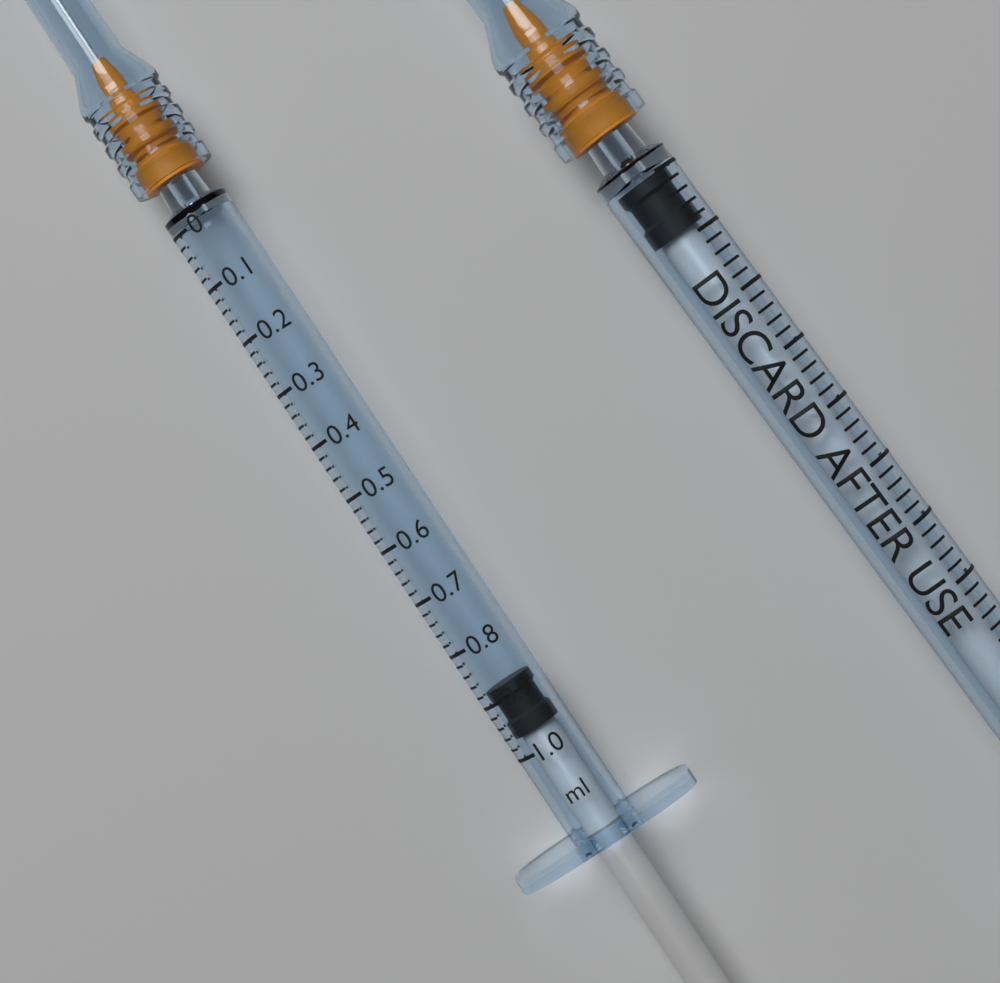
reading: 0.88 ml
